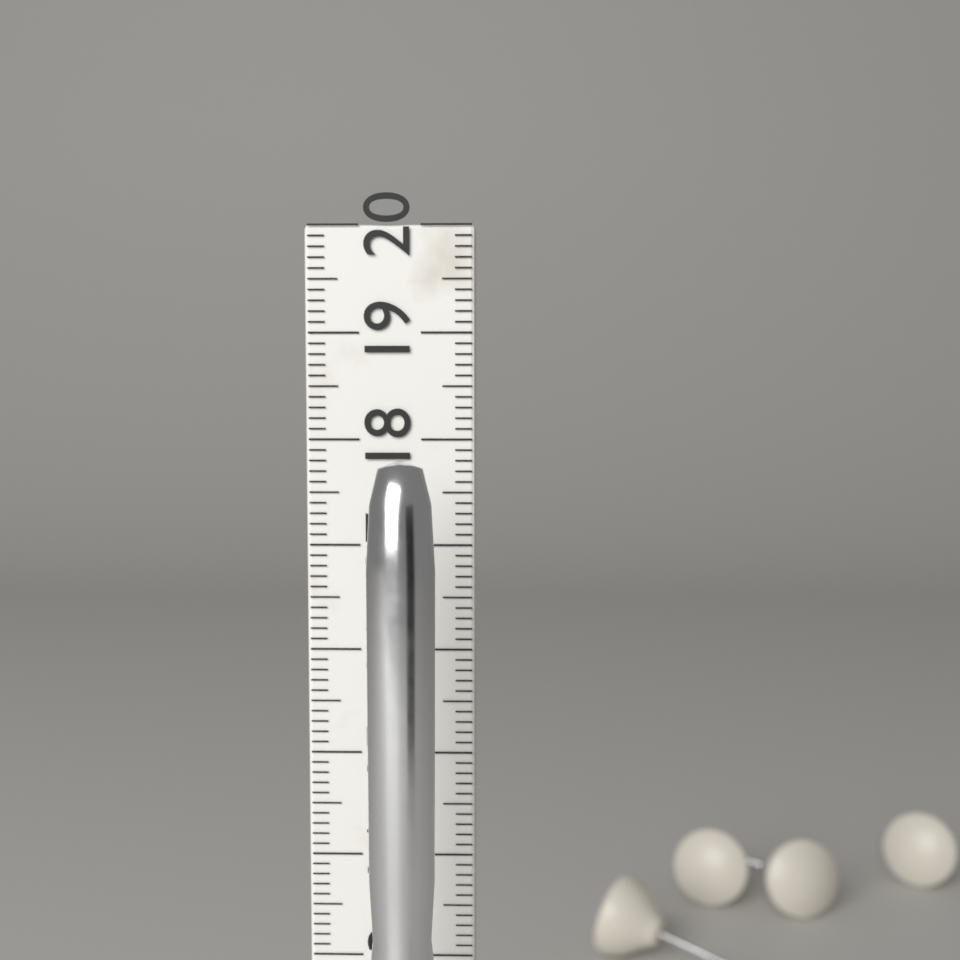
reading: 17.9 cm
